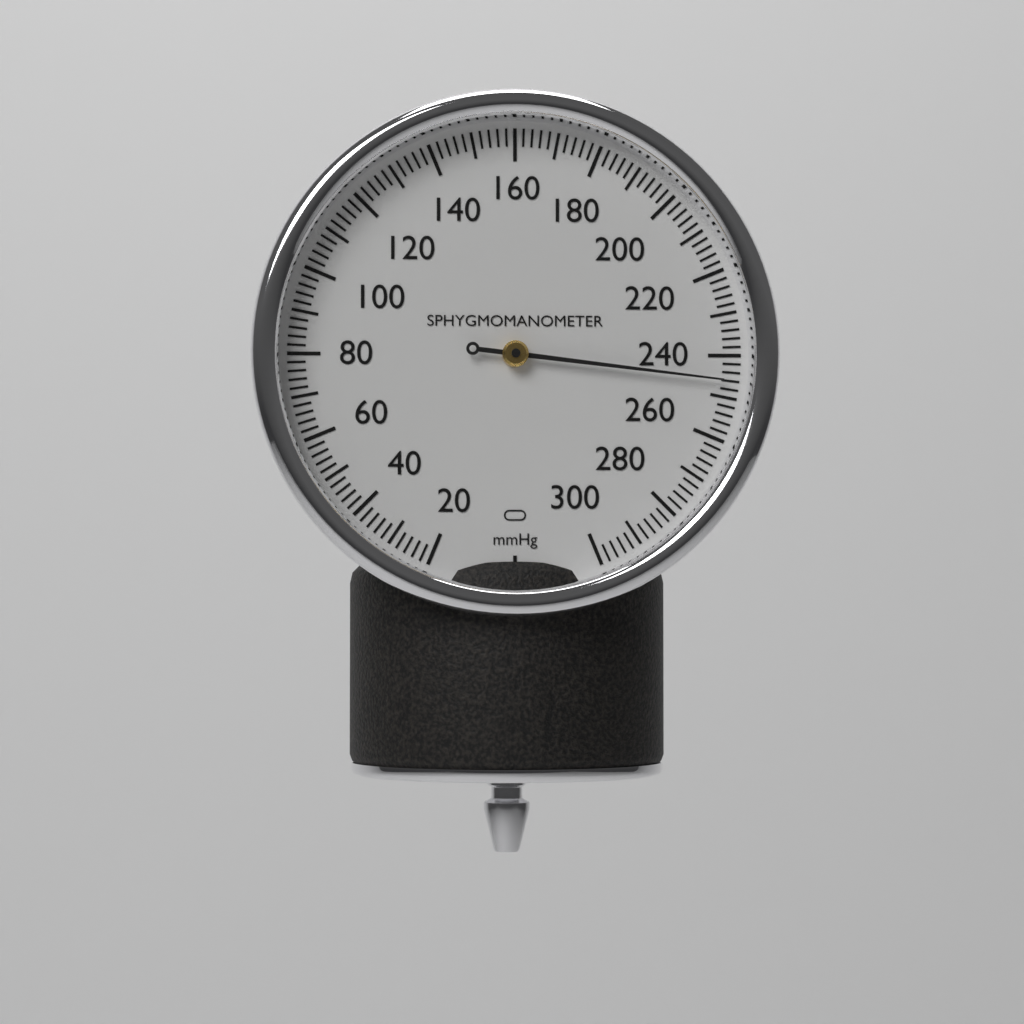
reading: 246 mmHg
